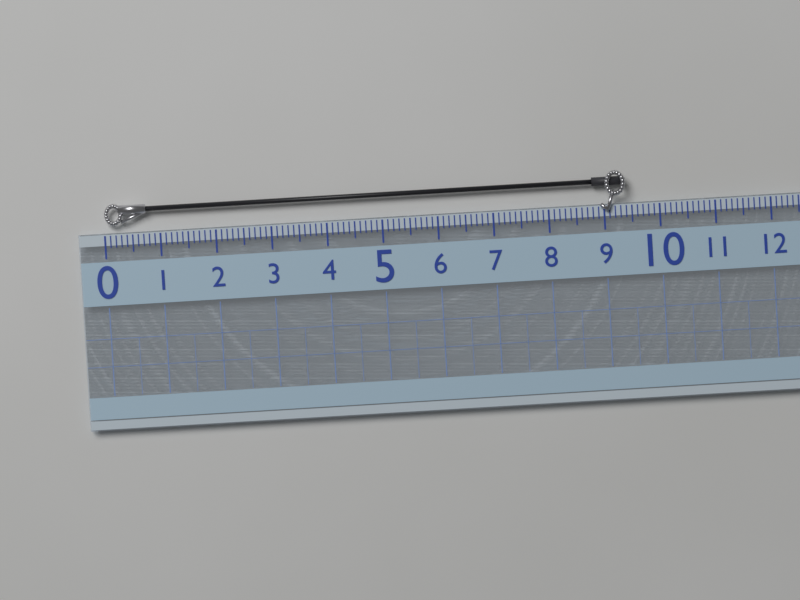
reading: 9.4 (no unit)
